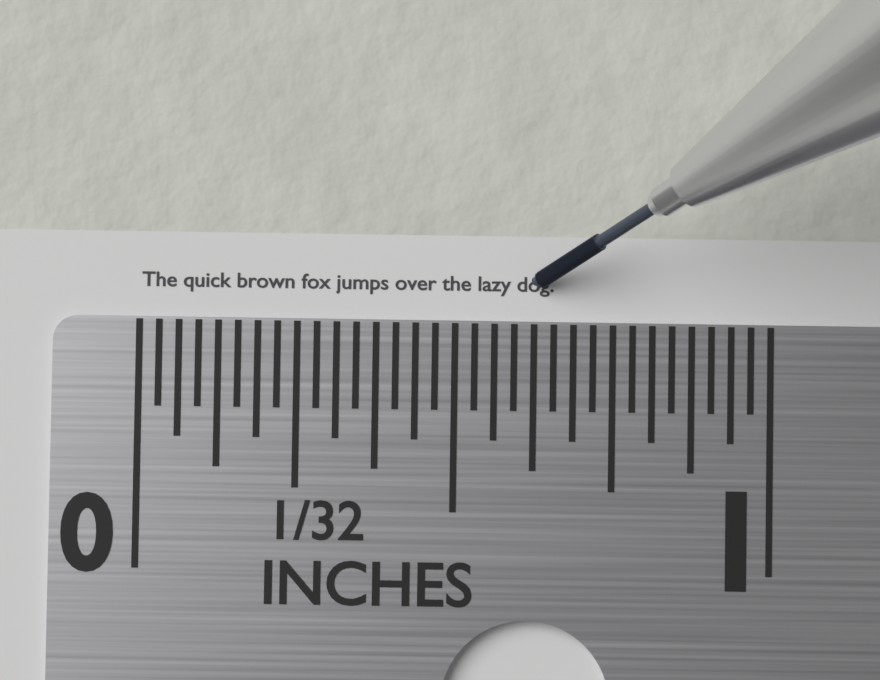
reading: 0.65625 in
